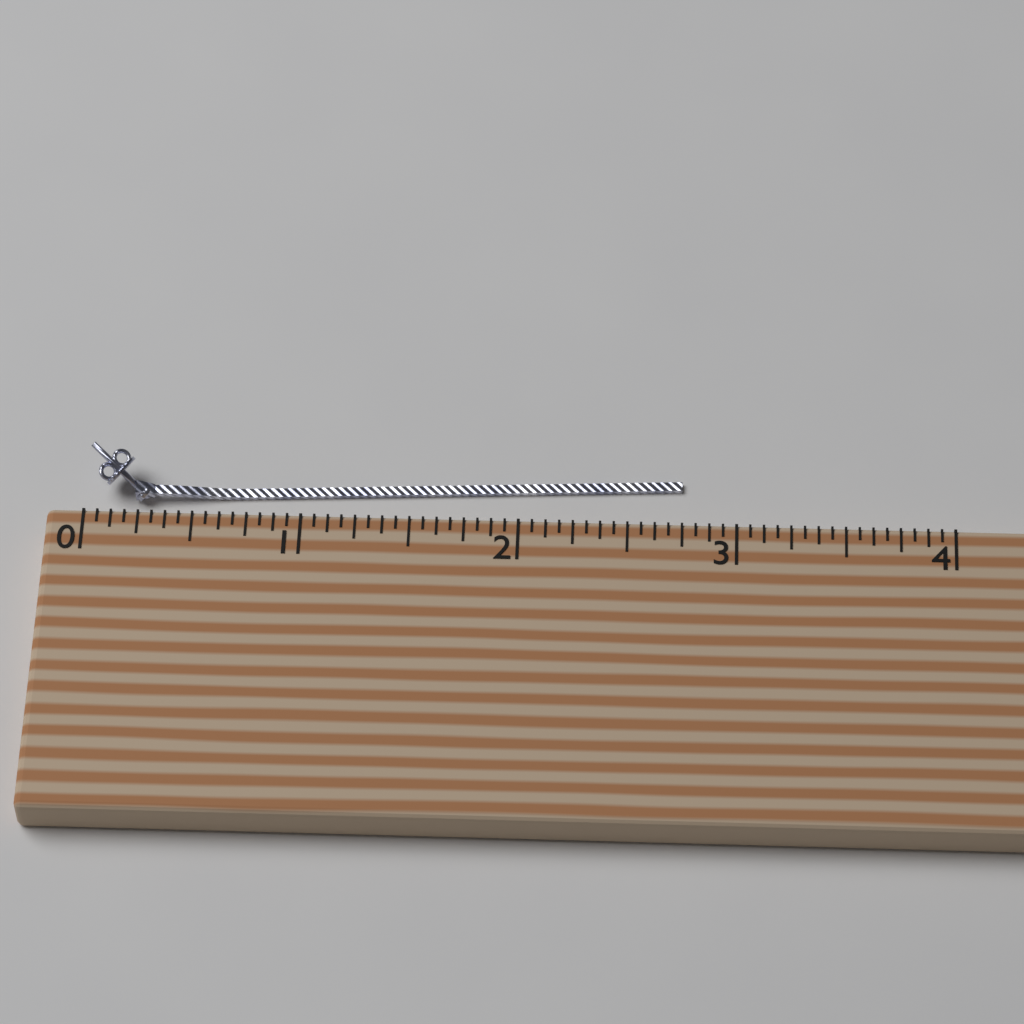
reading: 2.7500 (no unit)
